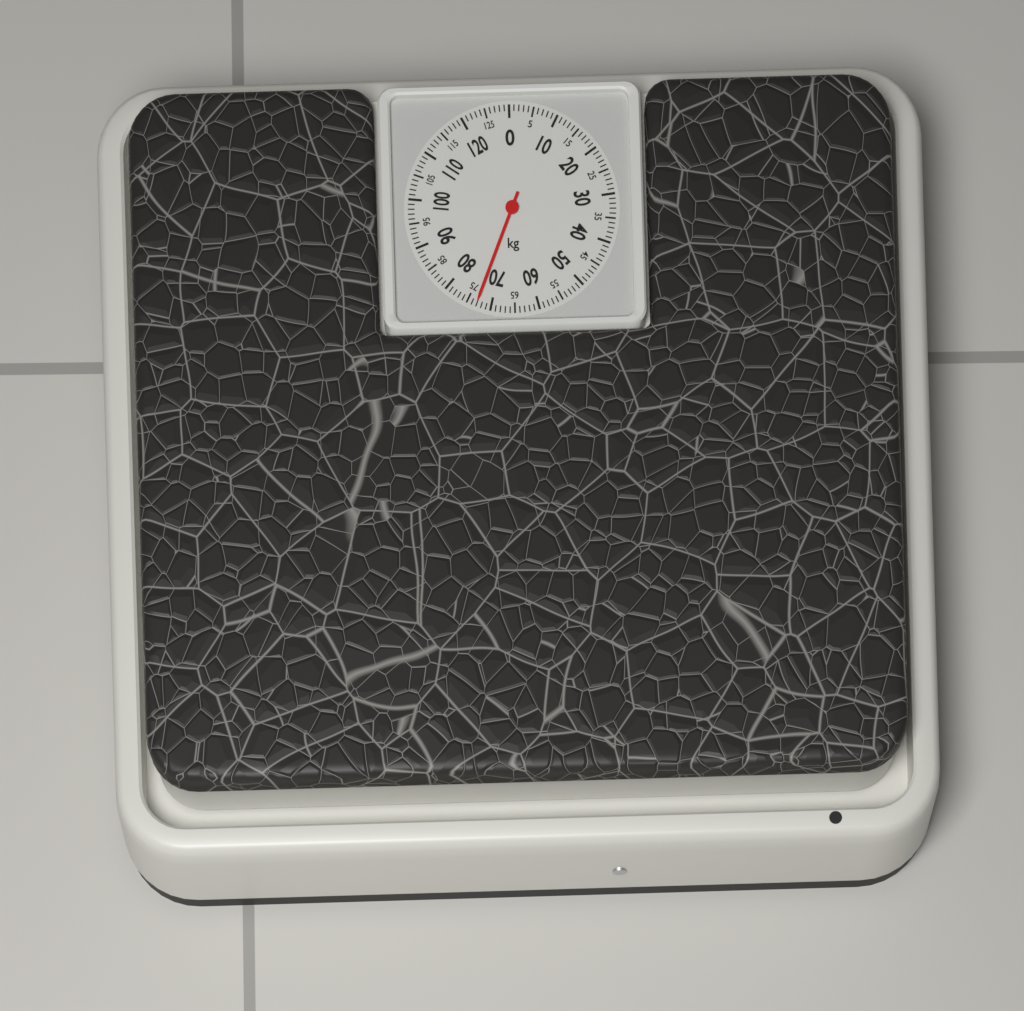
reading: 73 kg
